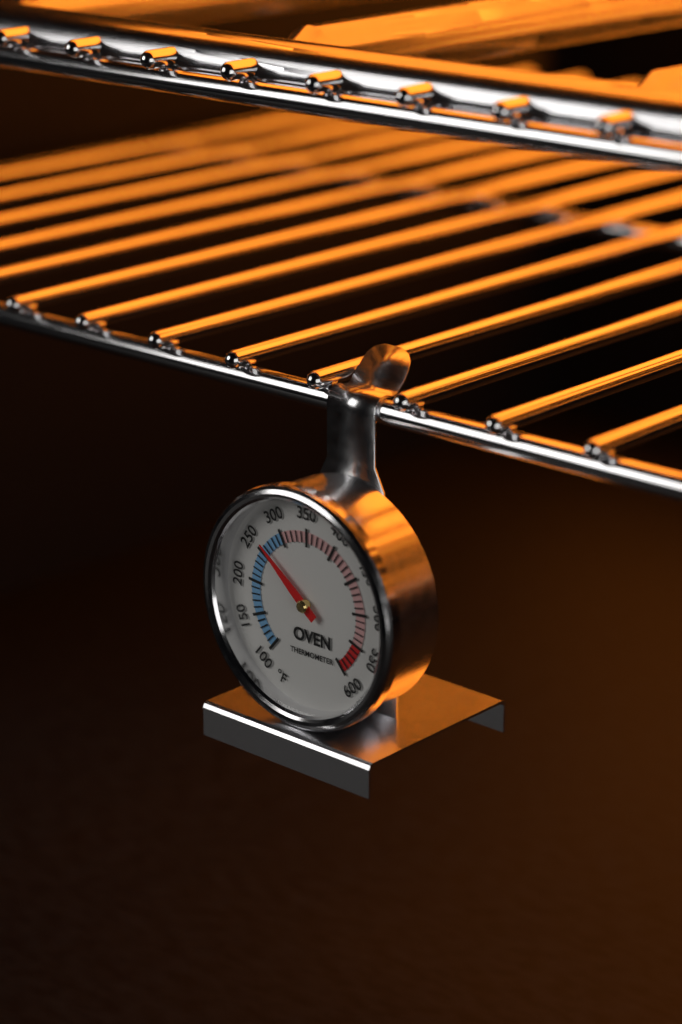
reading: 260 °F
